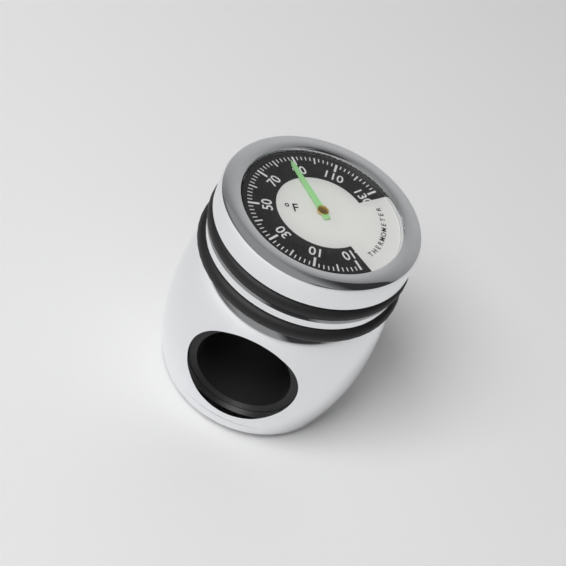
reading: 88 °F
